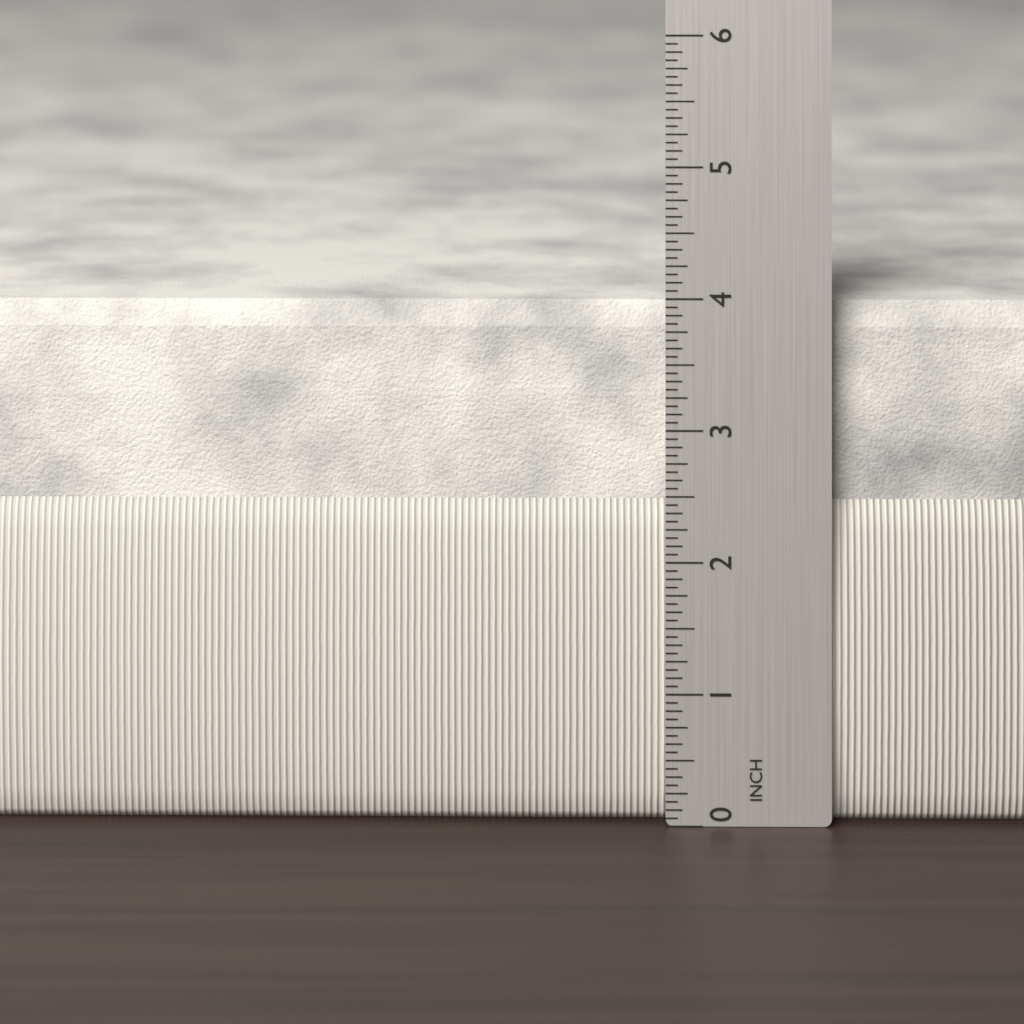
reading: 3.9375 in
